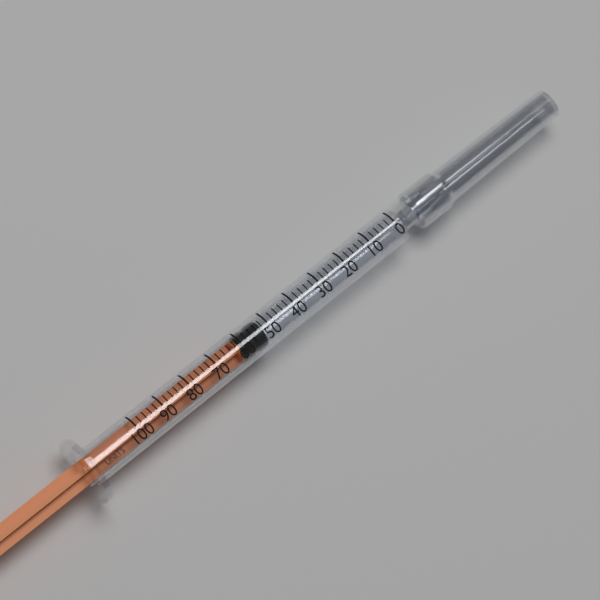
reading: 52 units
